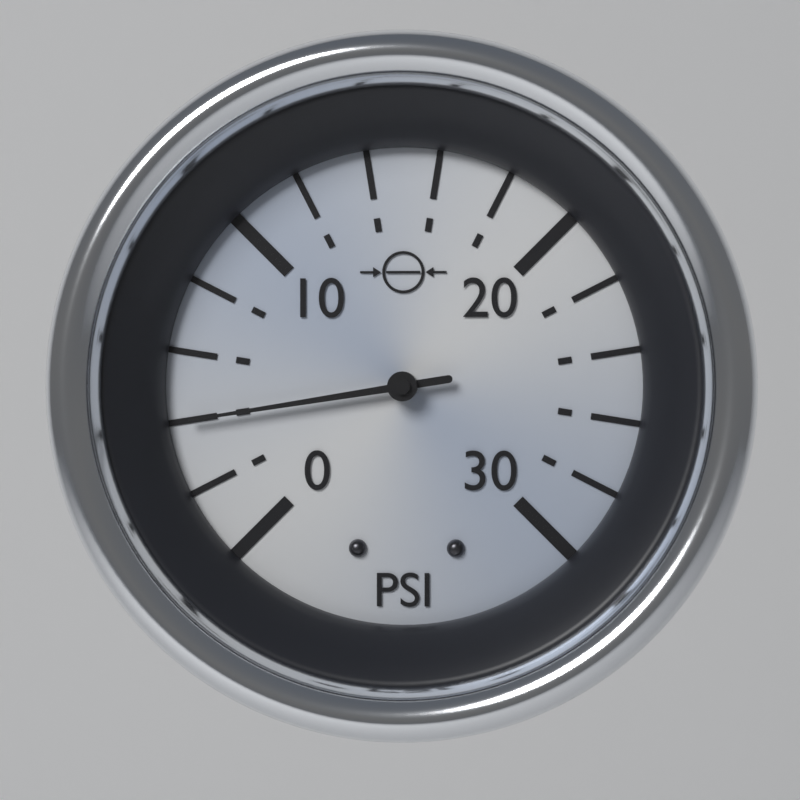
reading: 4 psi
